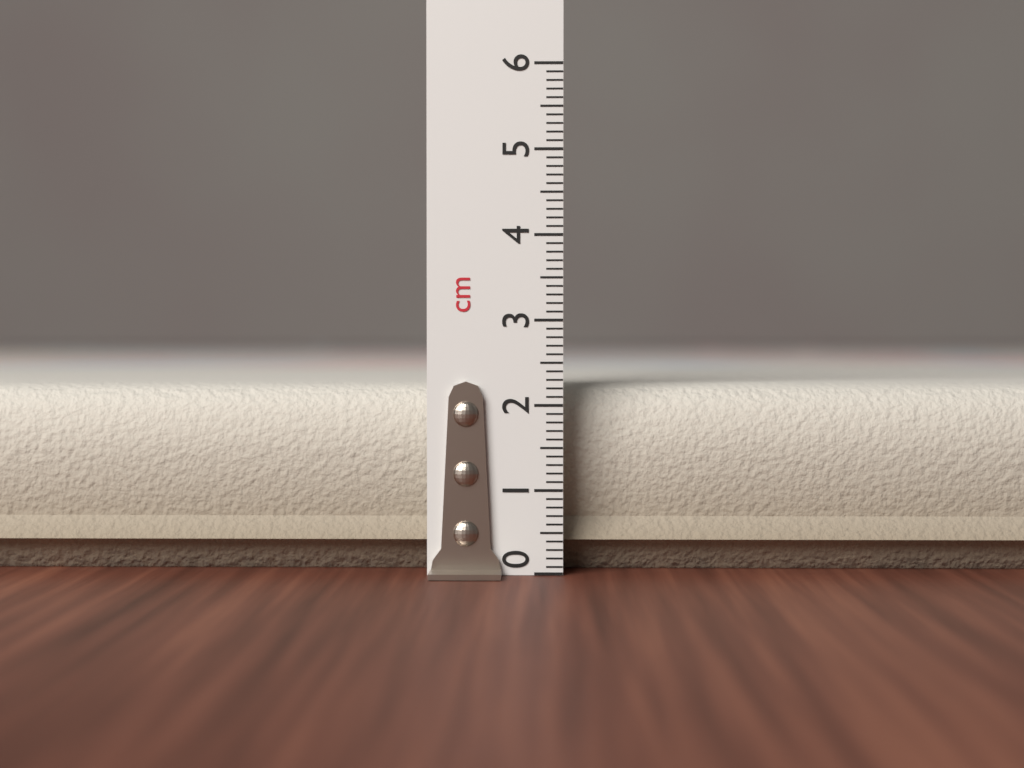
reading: 2.4 cm
